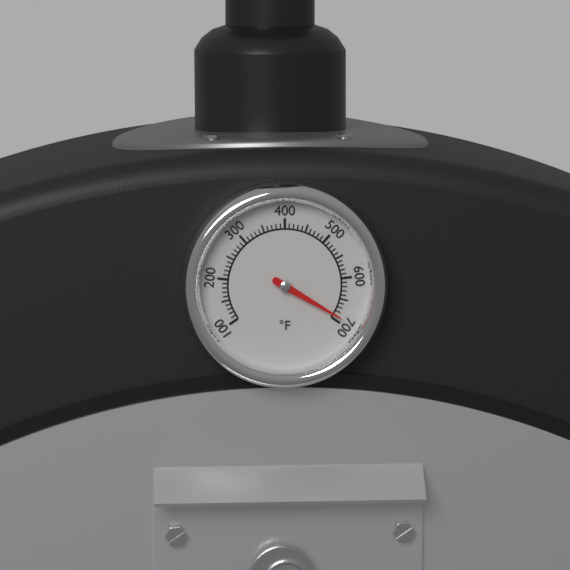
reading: 690 °F
